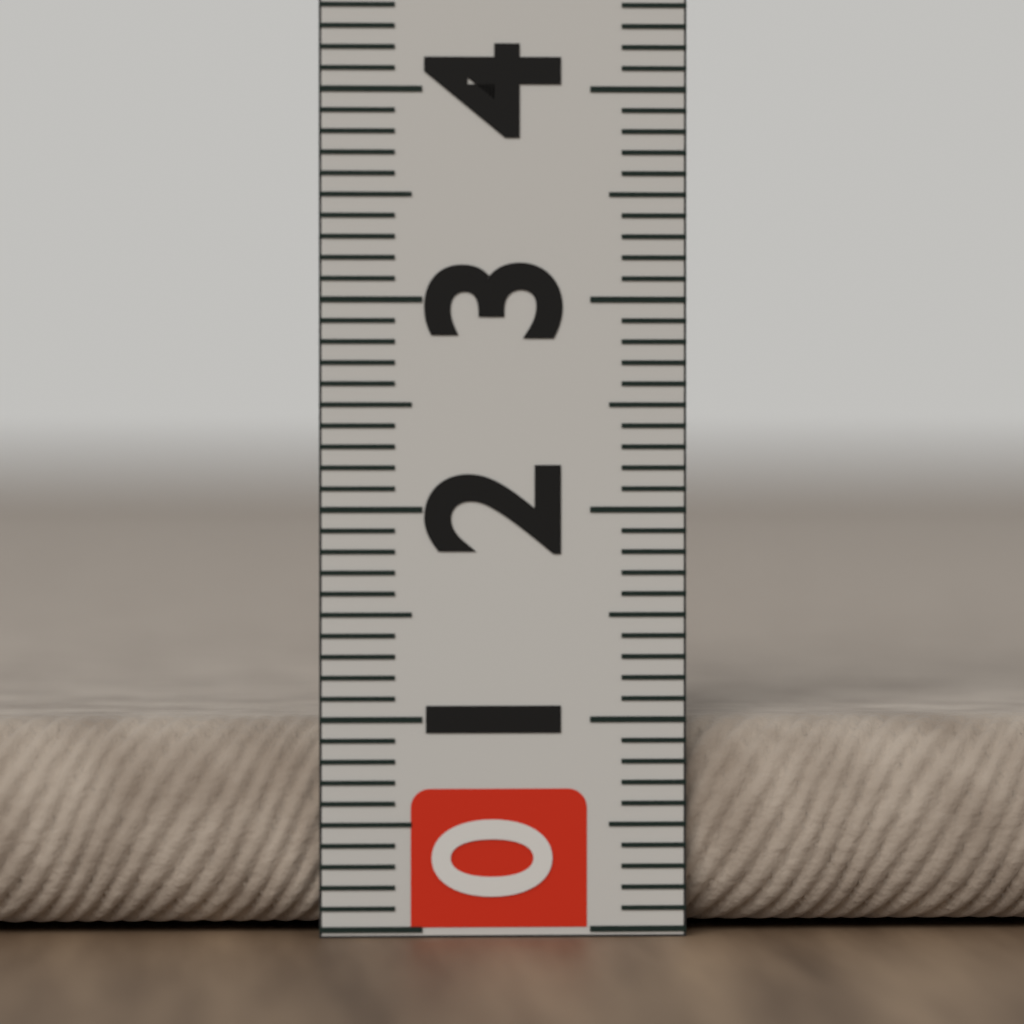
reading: 1.0 (no unit)
